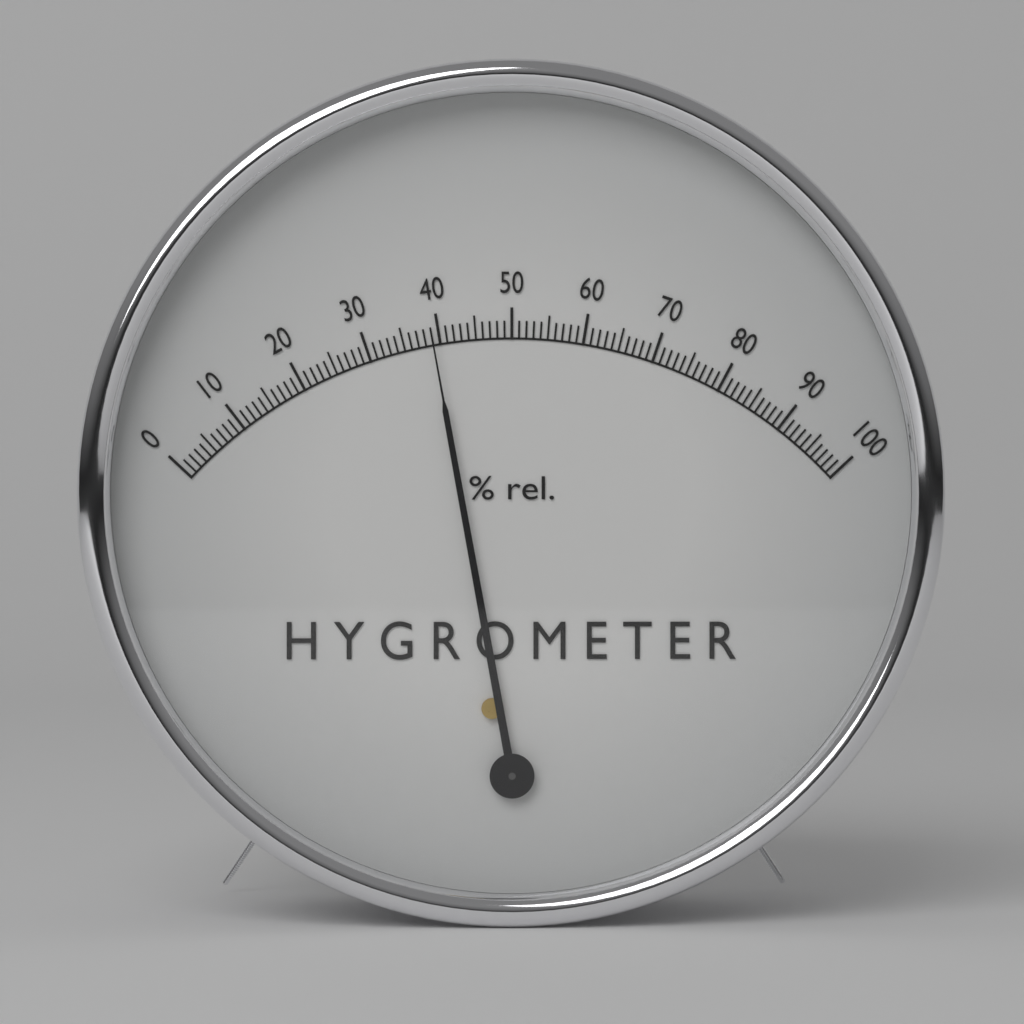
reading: 39 %
